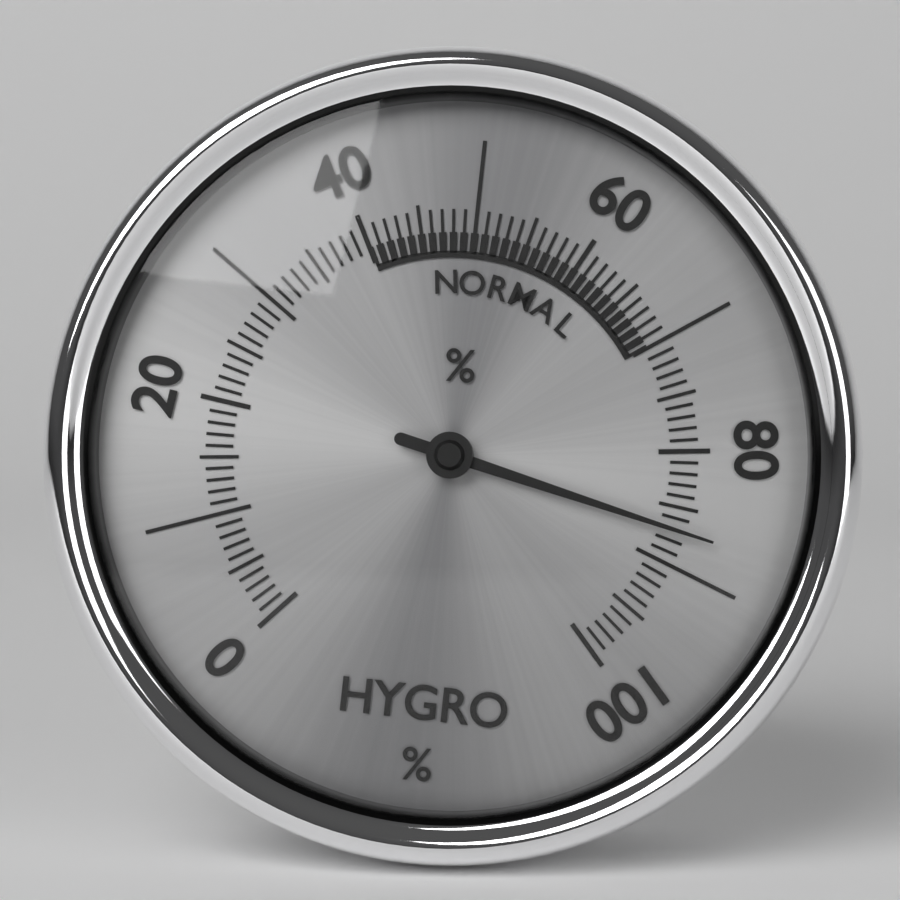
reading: 87 %
